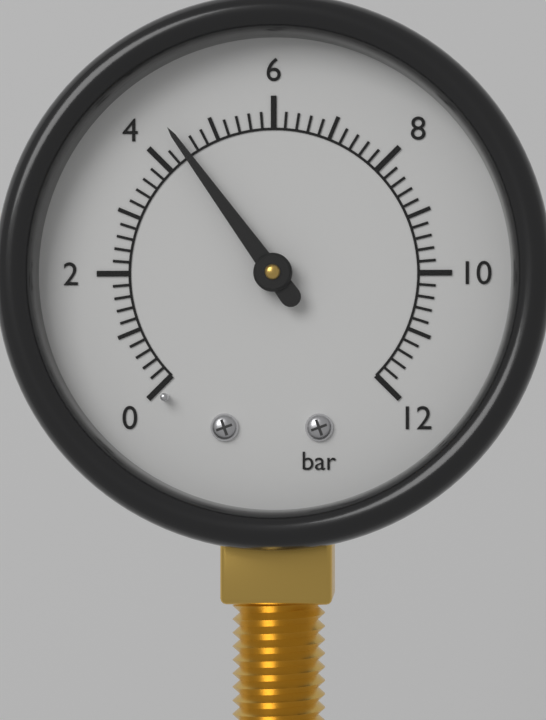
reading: 4.4 bar
